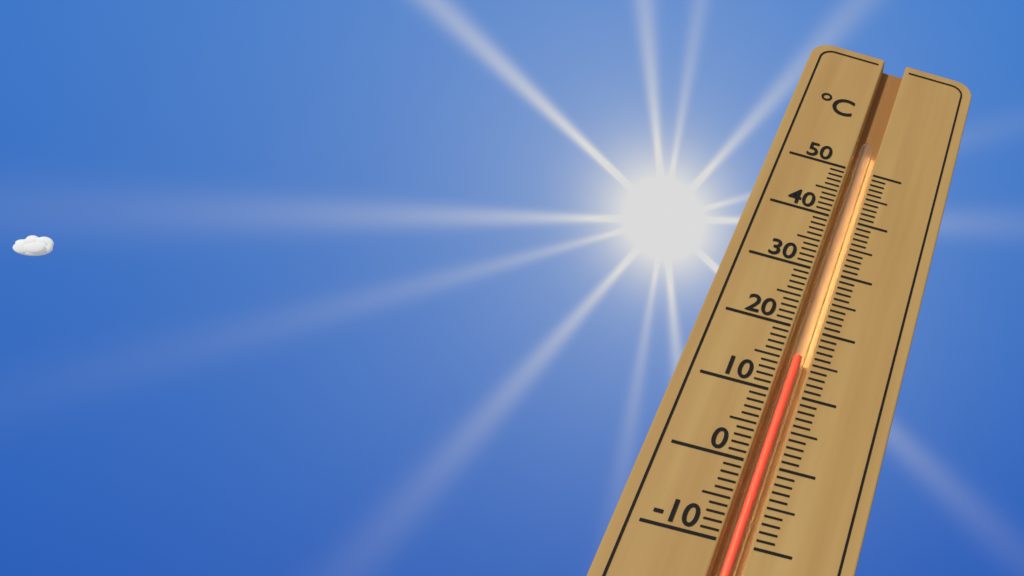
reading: 16 °C
